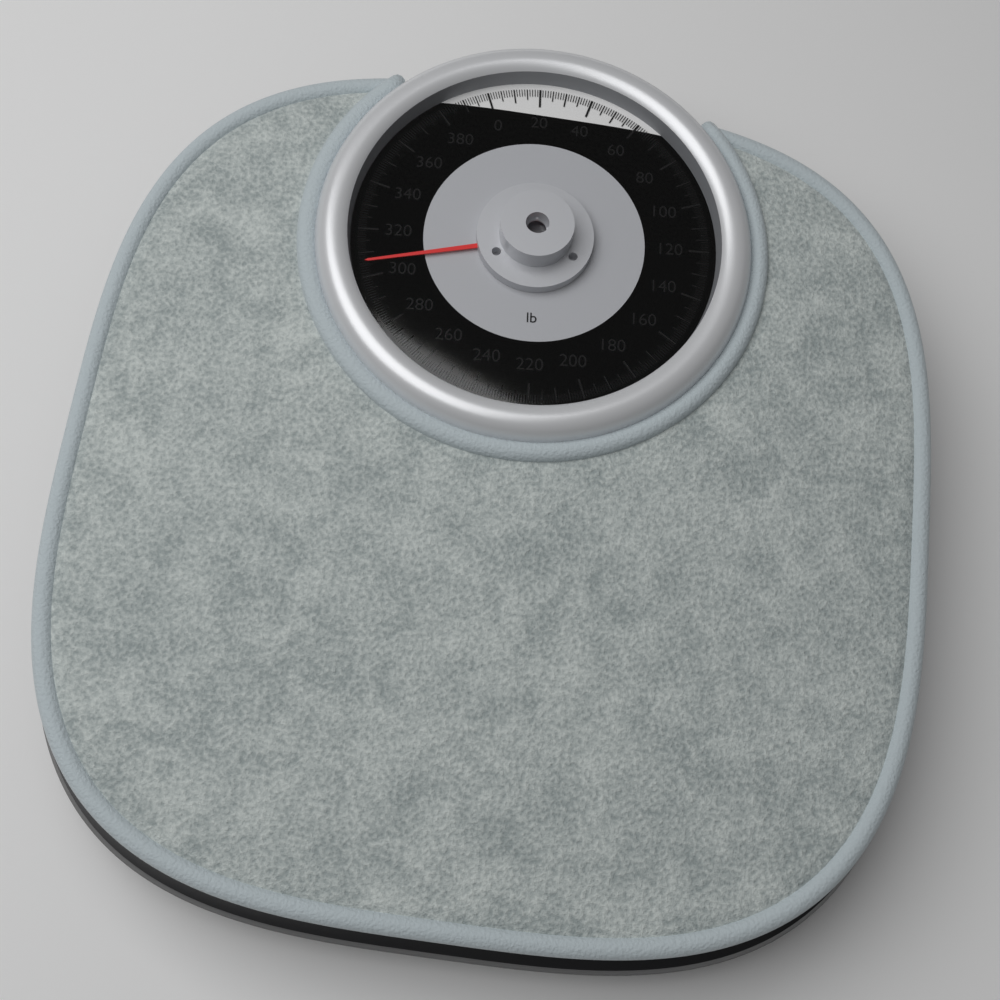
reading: 306 lb
